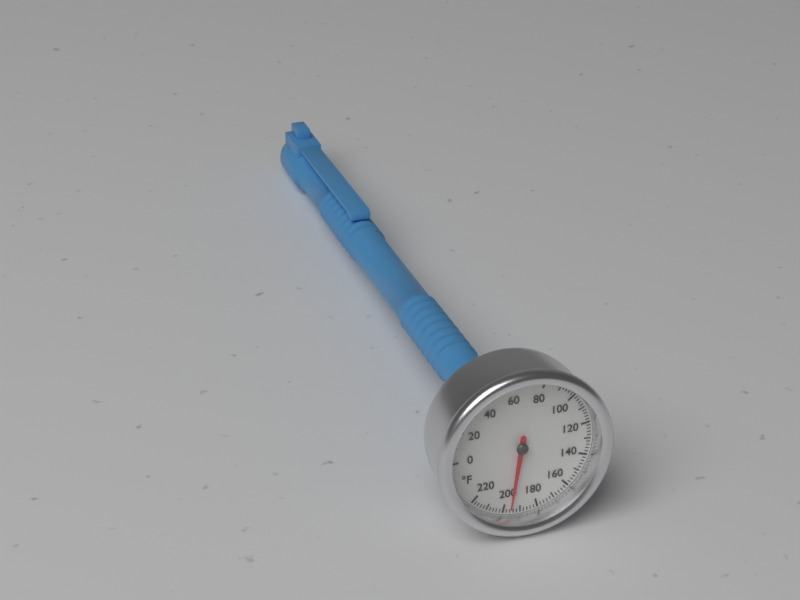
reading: 196 °F
